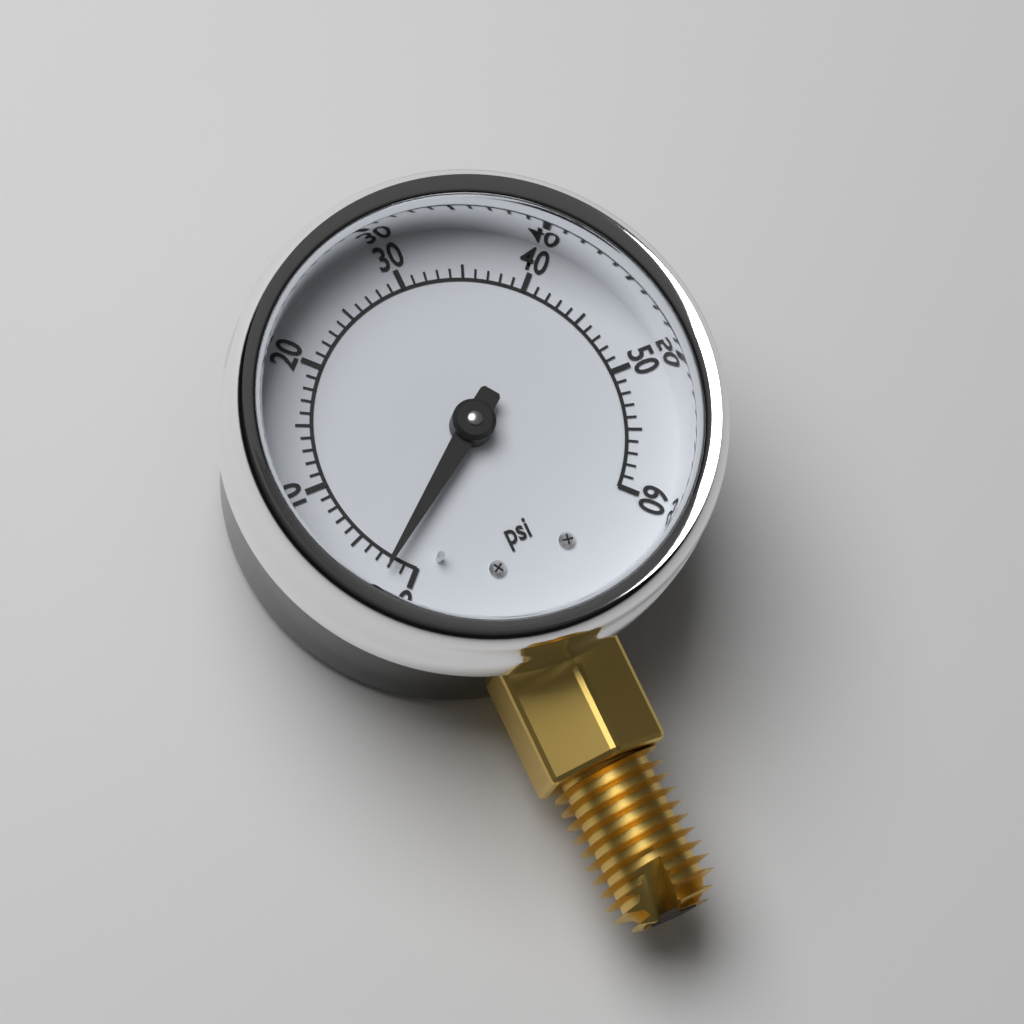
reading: 2 psi
